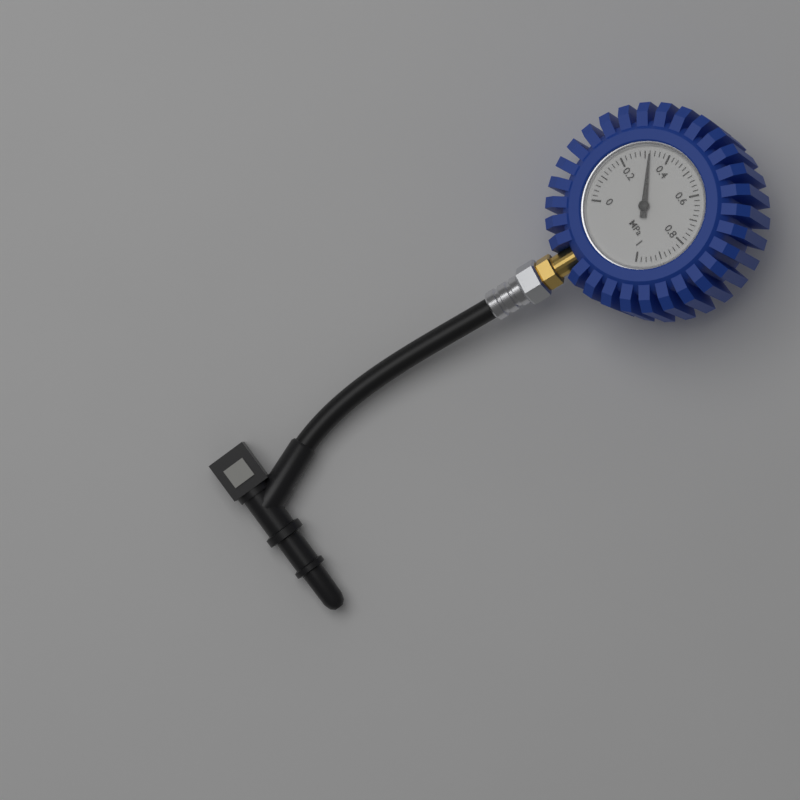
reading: 0.32 MPa
